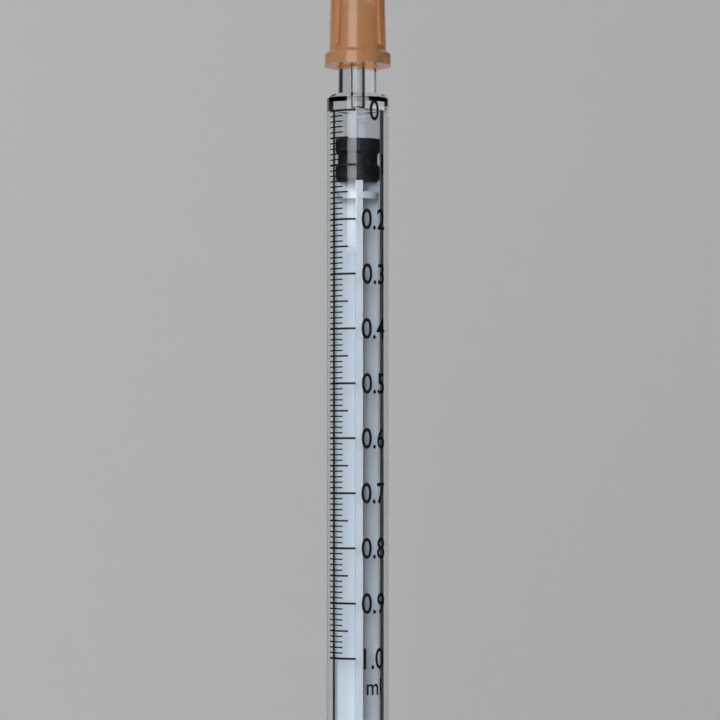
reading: 0.05 ml
